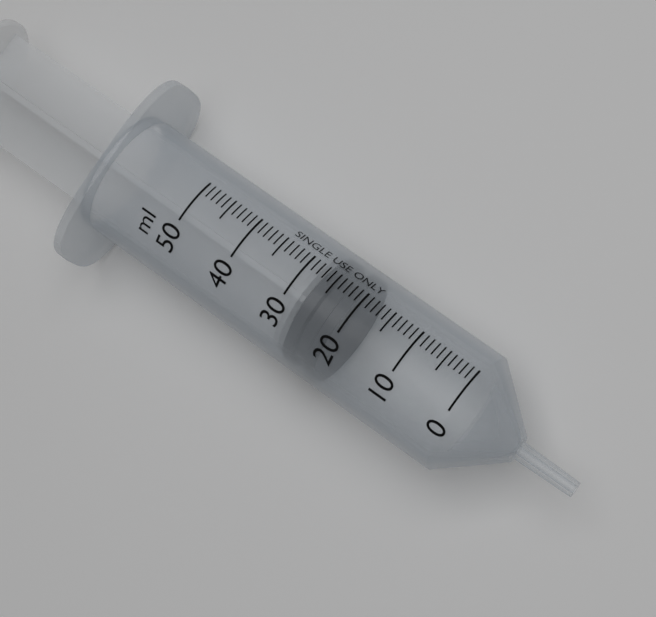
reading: 21 ml
